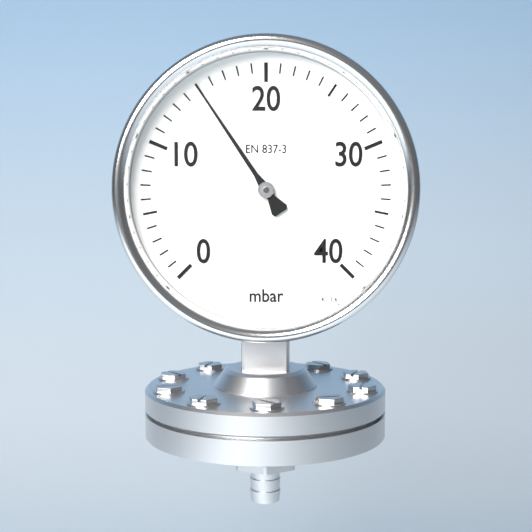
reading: 15 mbar
